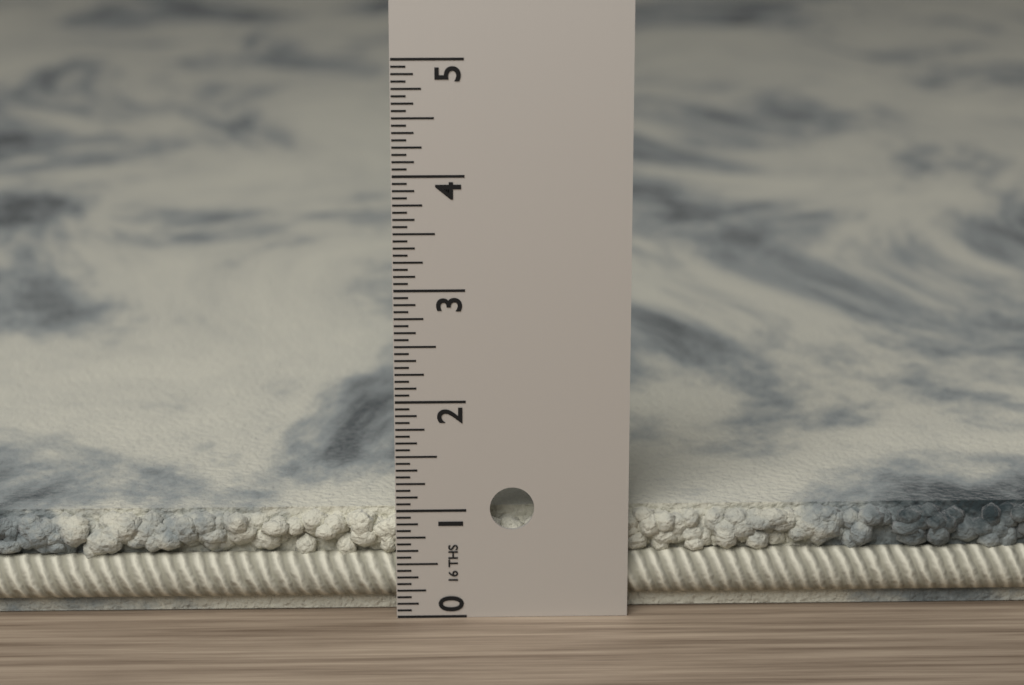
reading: 0.9375 in
